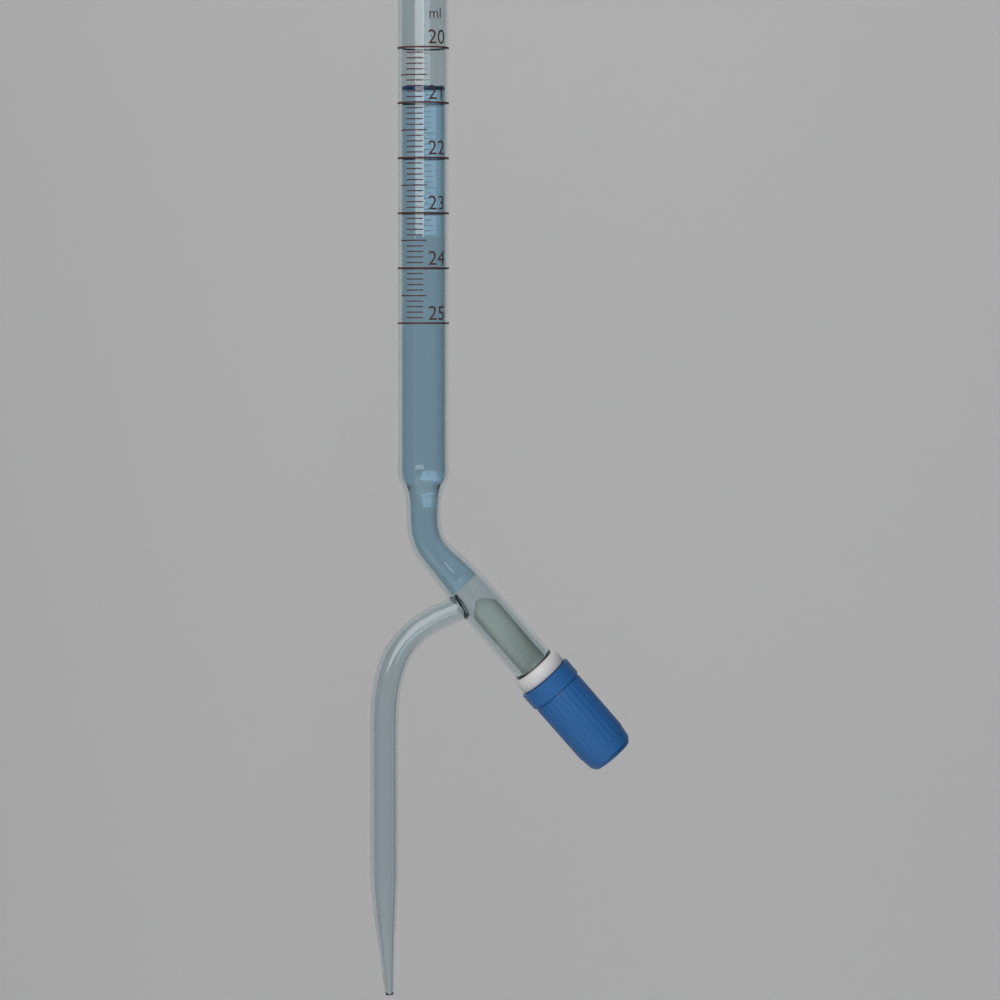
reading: 20.7 ml
